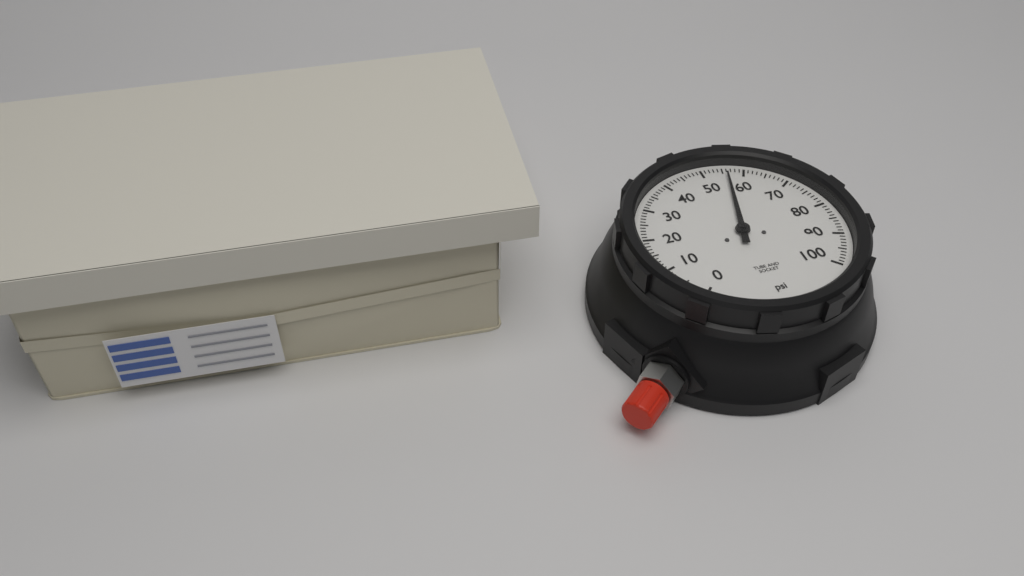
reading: 56 psi
